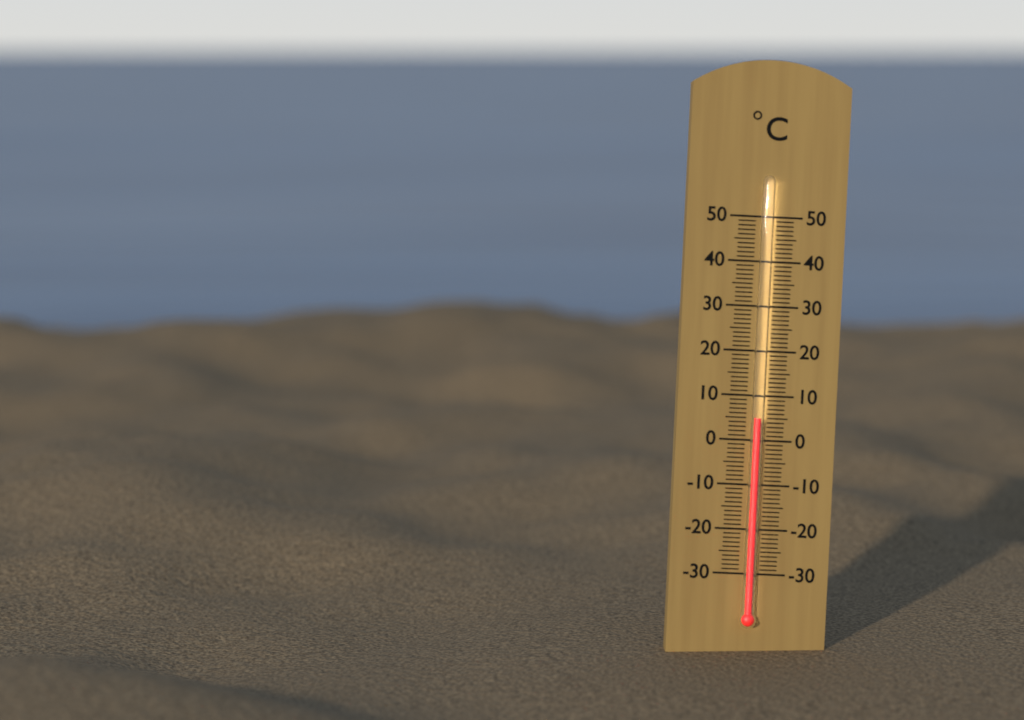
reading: 5 °C
